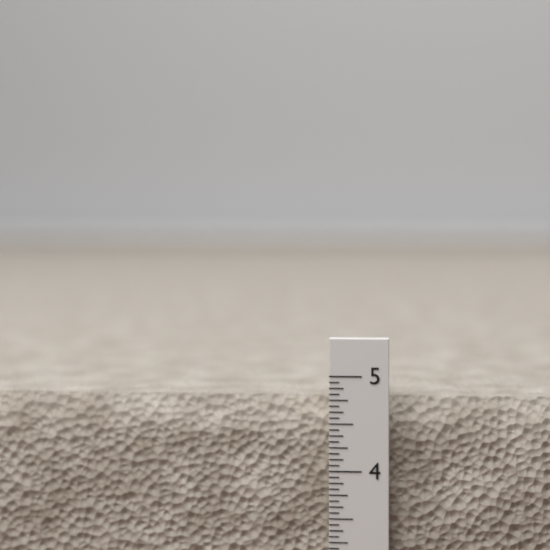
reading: 4.7500 in
